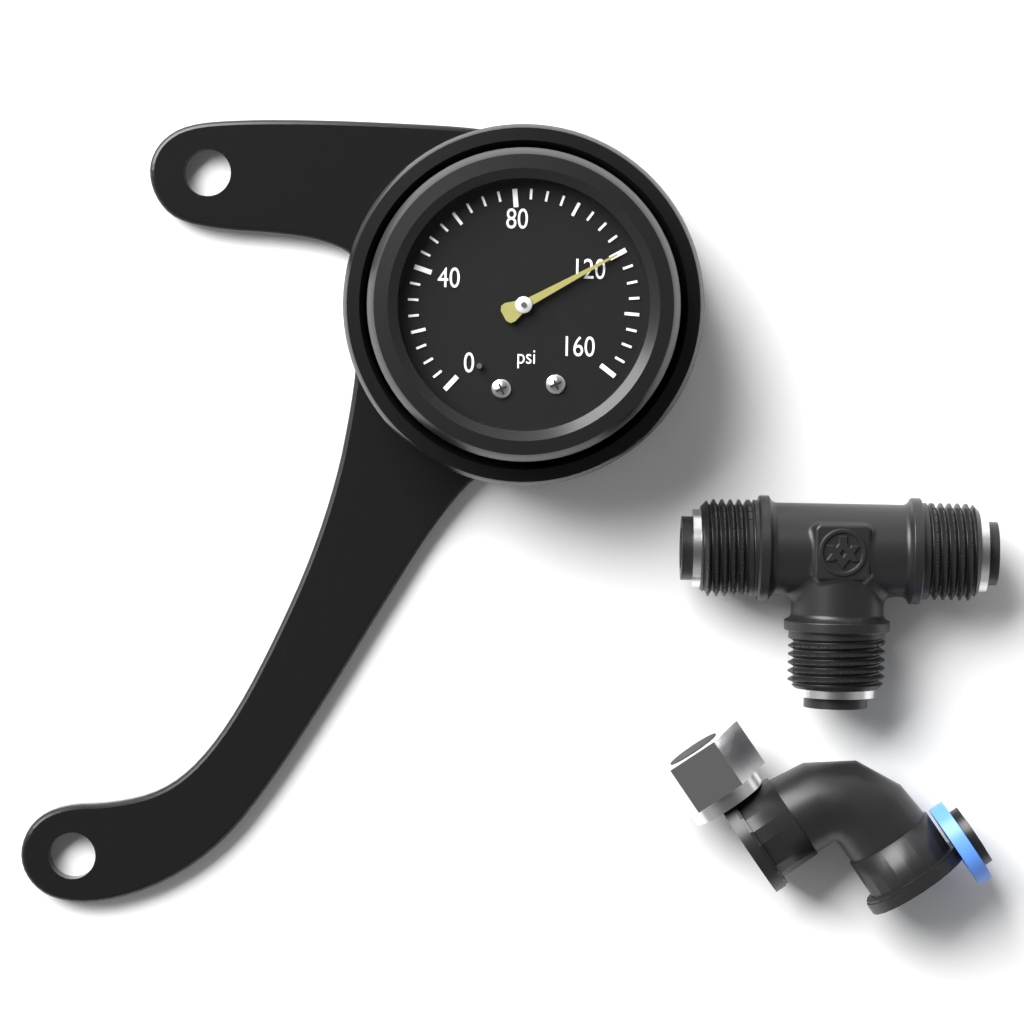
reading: 120 psi
